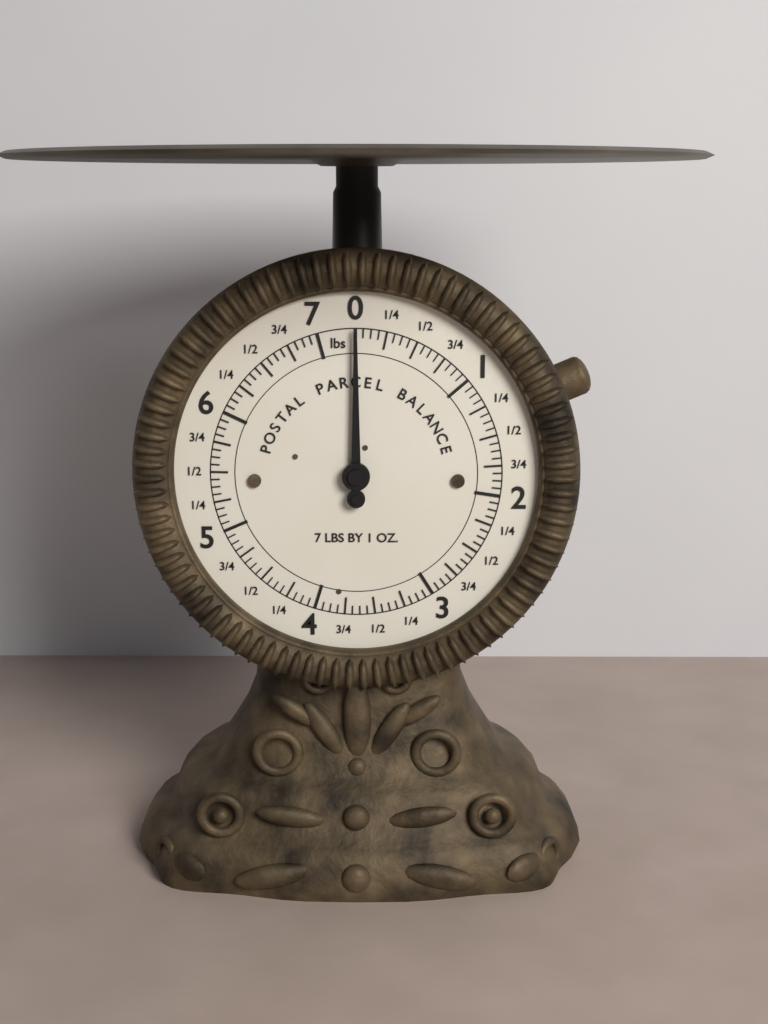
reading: 0.0000 lbs
